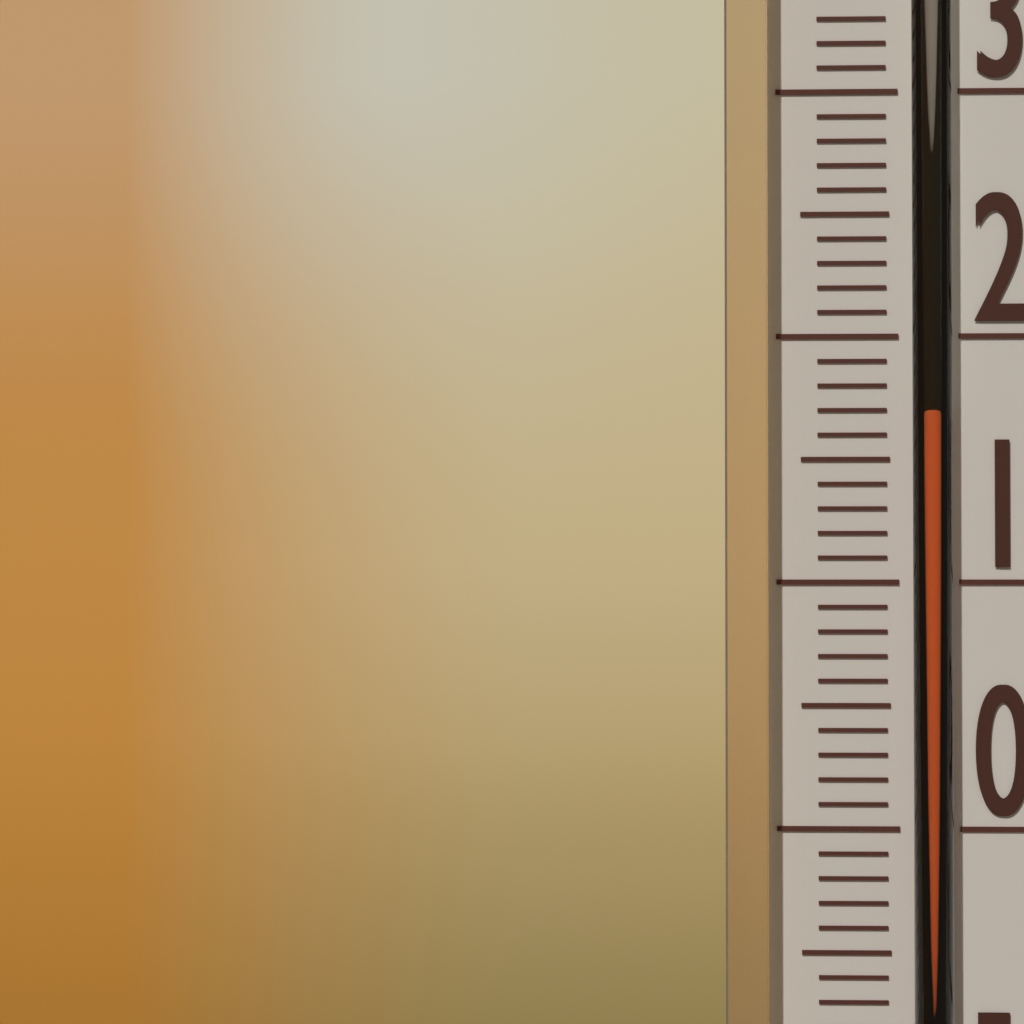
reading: 17 °C
